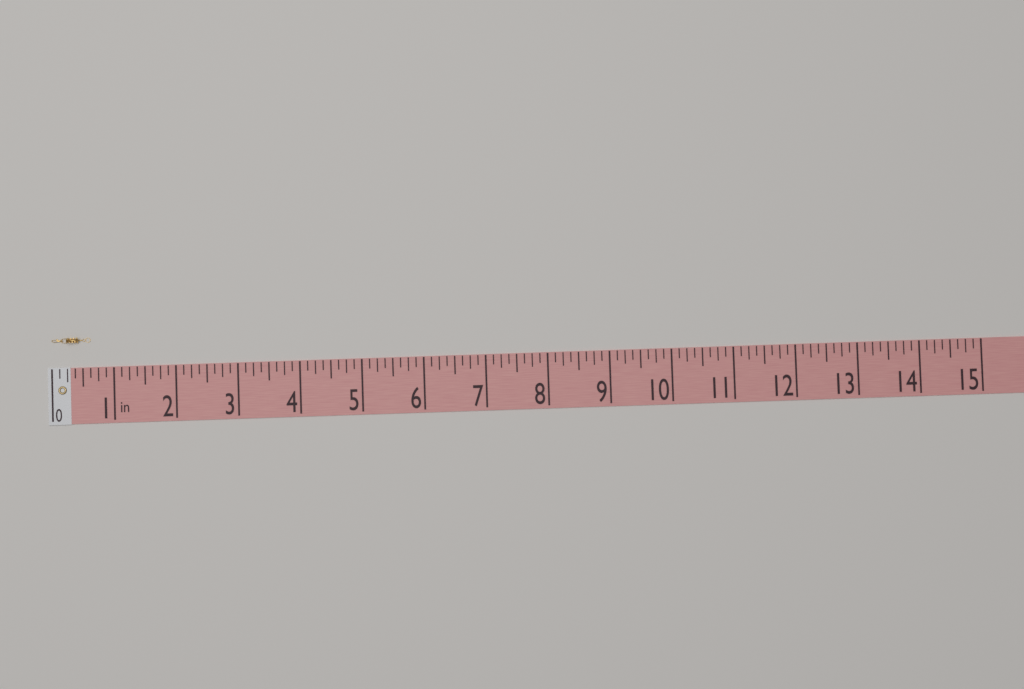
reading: 0.625 in
